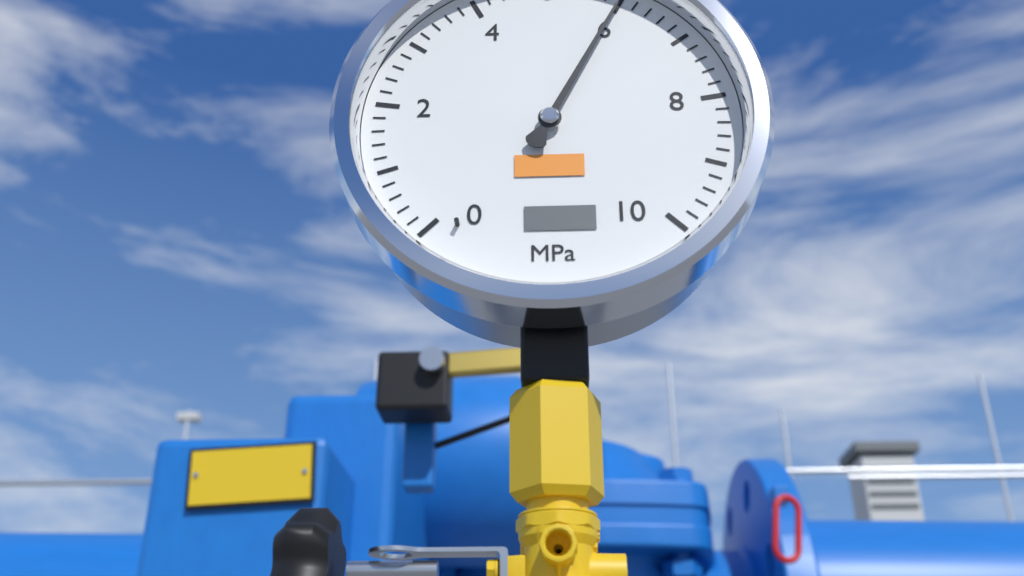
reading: 6.0 MPa
